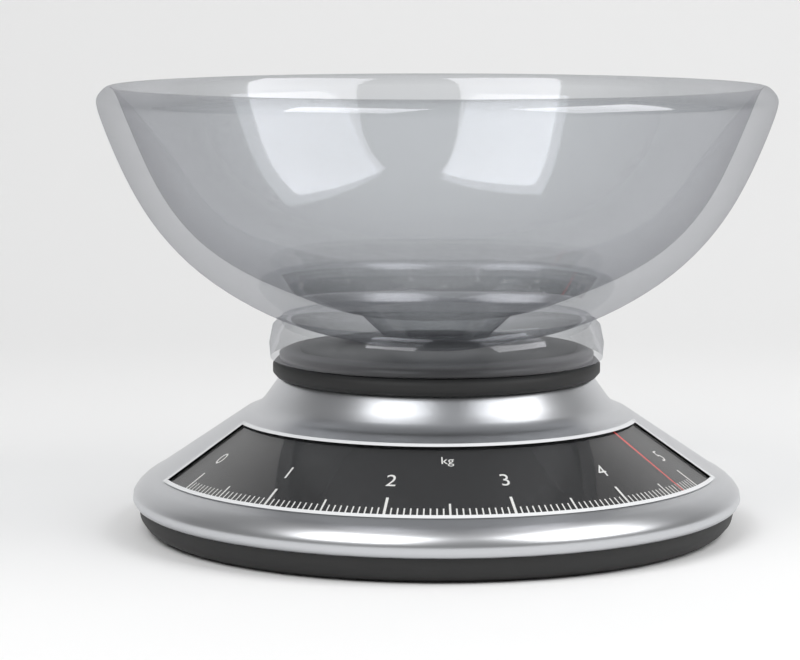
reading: 4.70 kg
